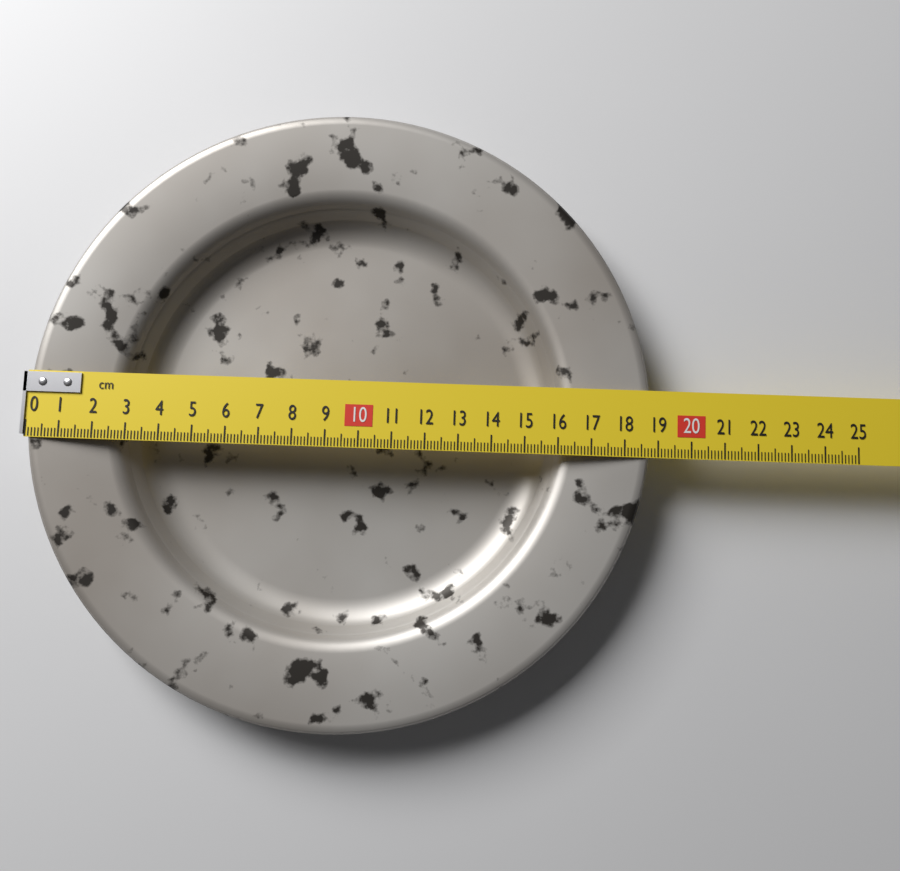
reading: 18.8 cm
